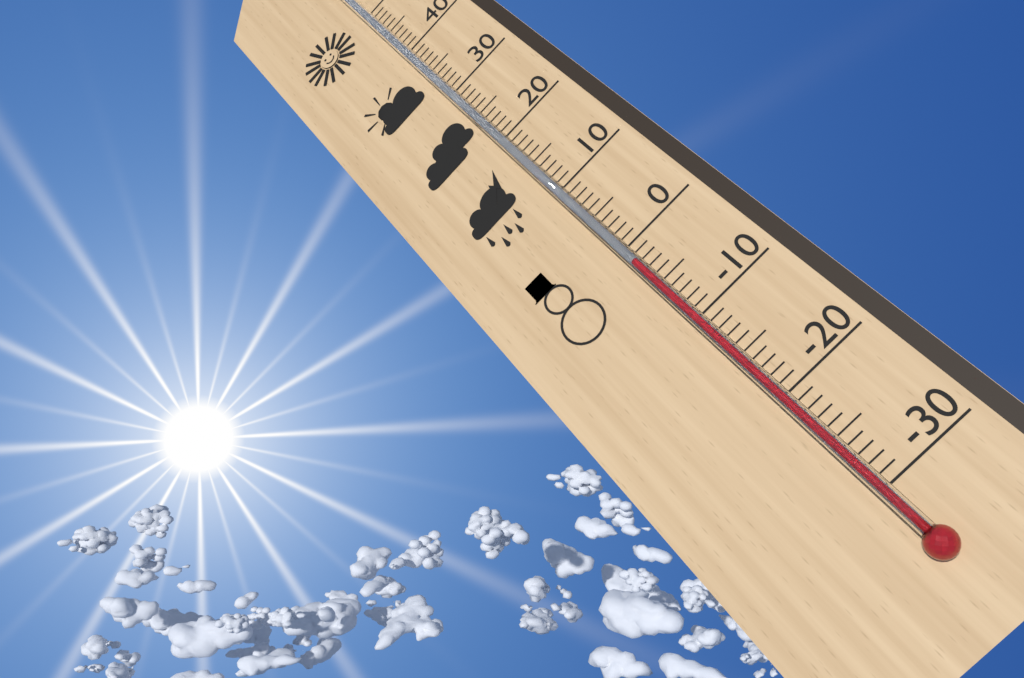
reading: -2 °C
